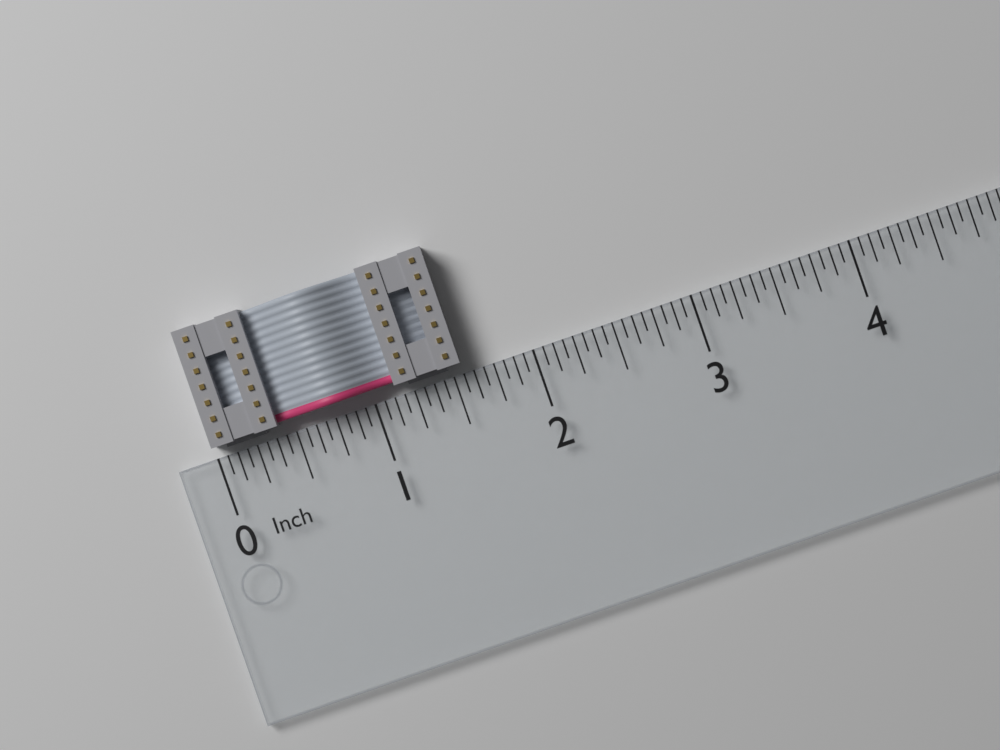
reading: 1.5625 in
